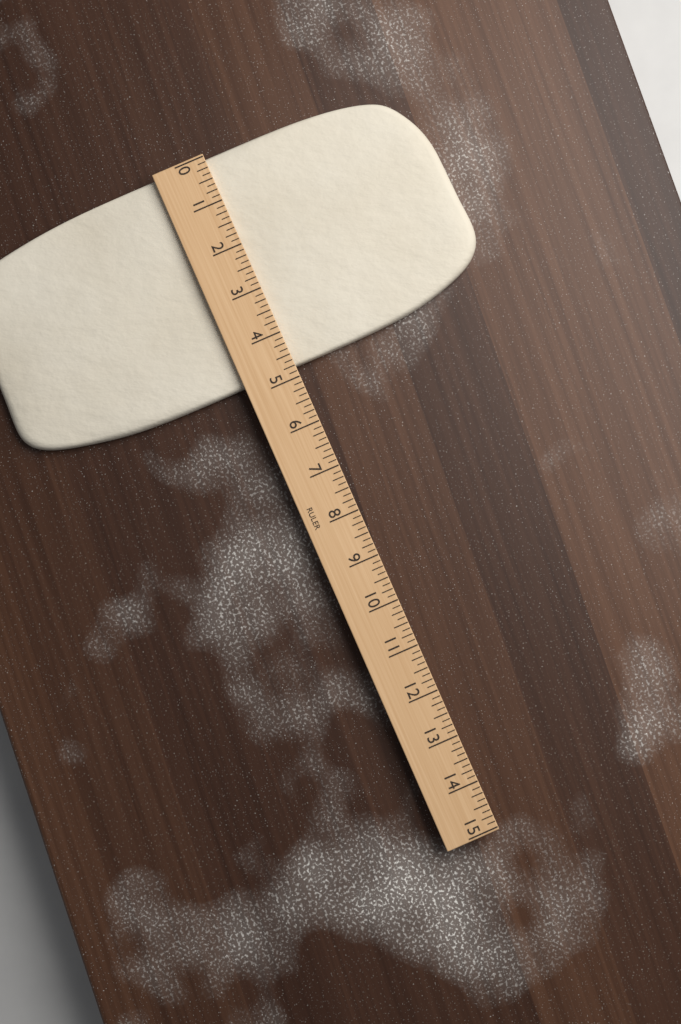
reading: 4.750 (no unit)
